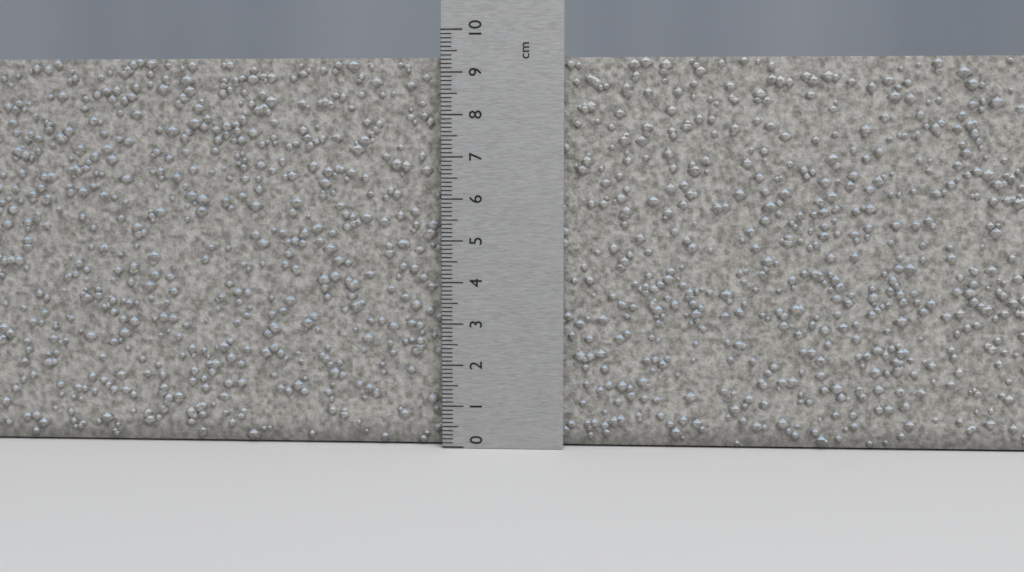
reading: 9.4 cm
